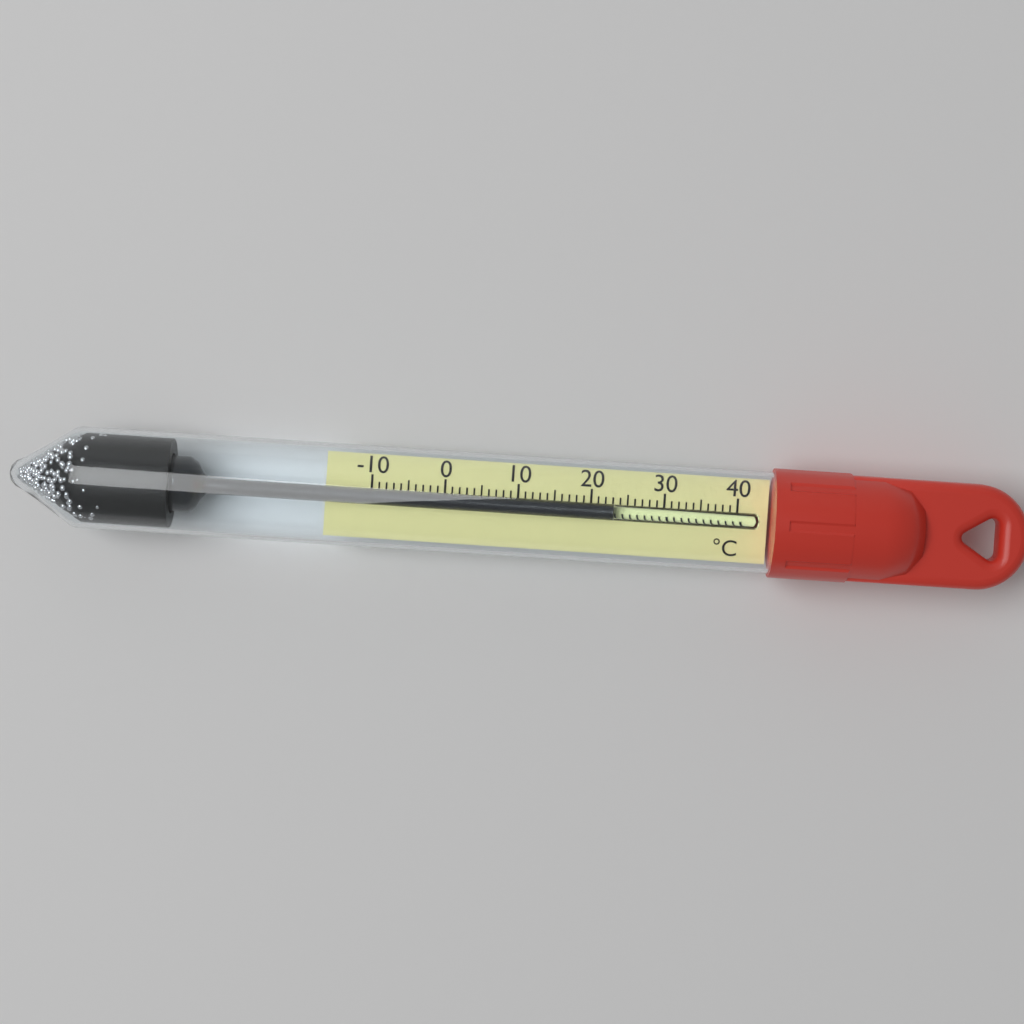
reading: 23 °C
